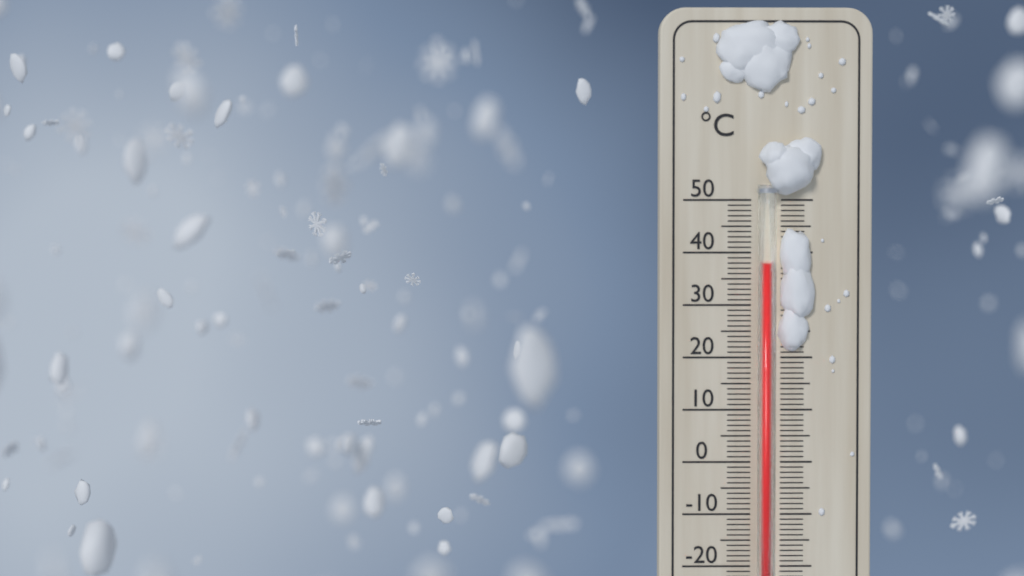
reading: 38 °C
